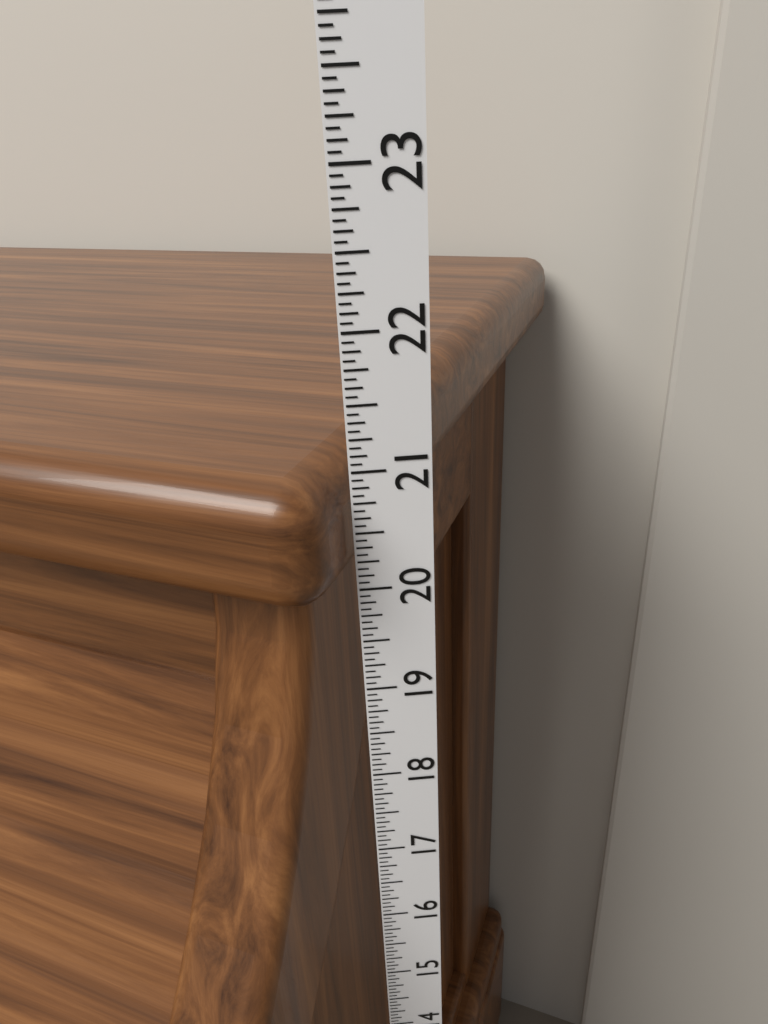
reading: 21.0625 in
